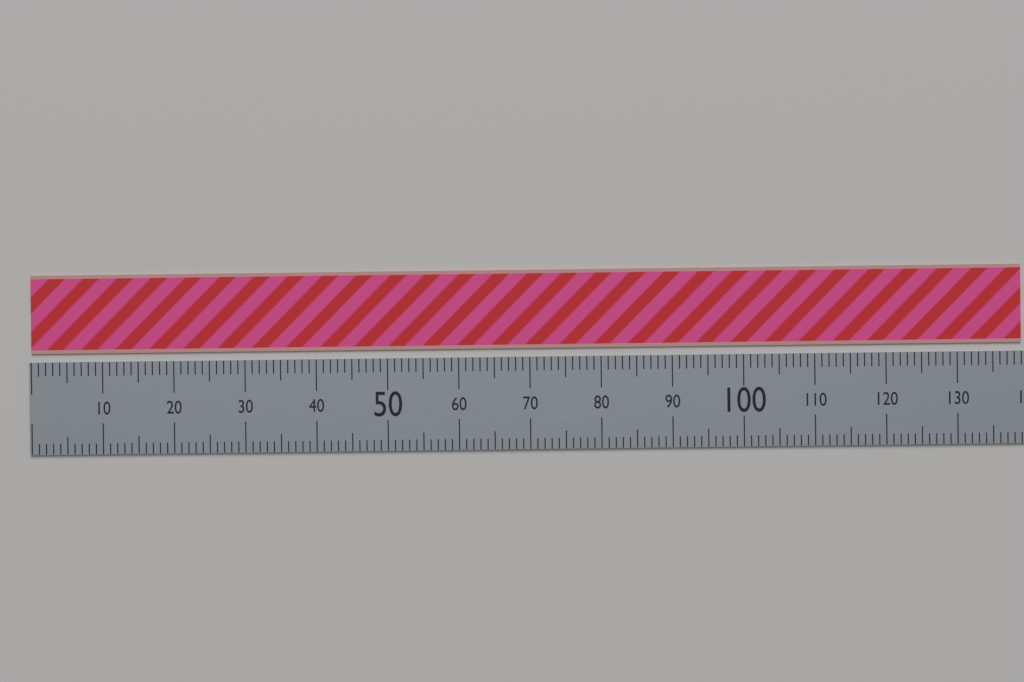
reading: 139 (no unit)
